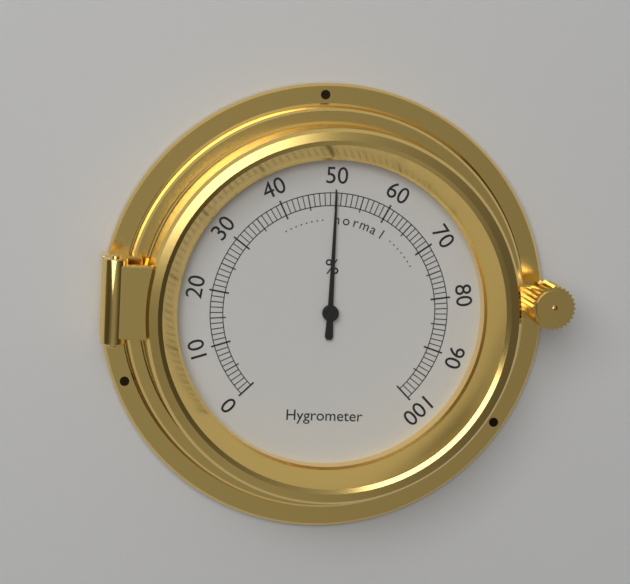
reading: 50 %
